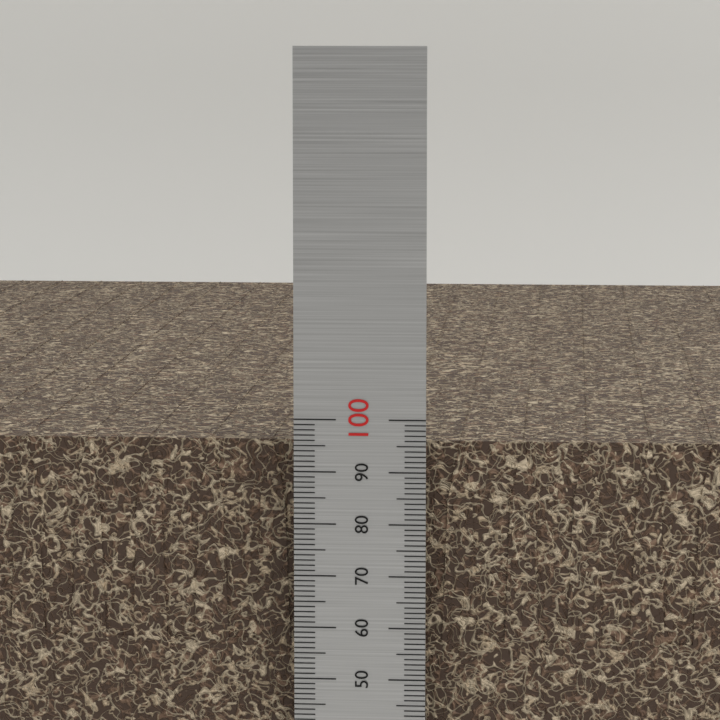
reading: 95 (no unit)
